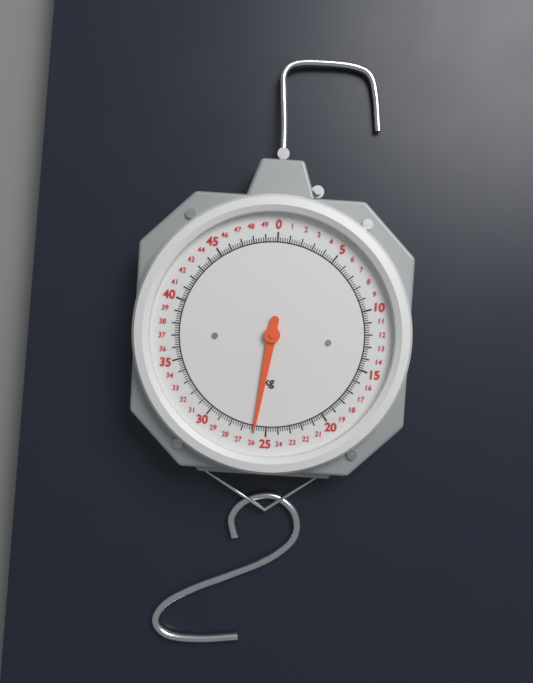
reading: 26.0 kg
